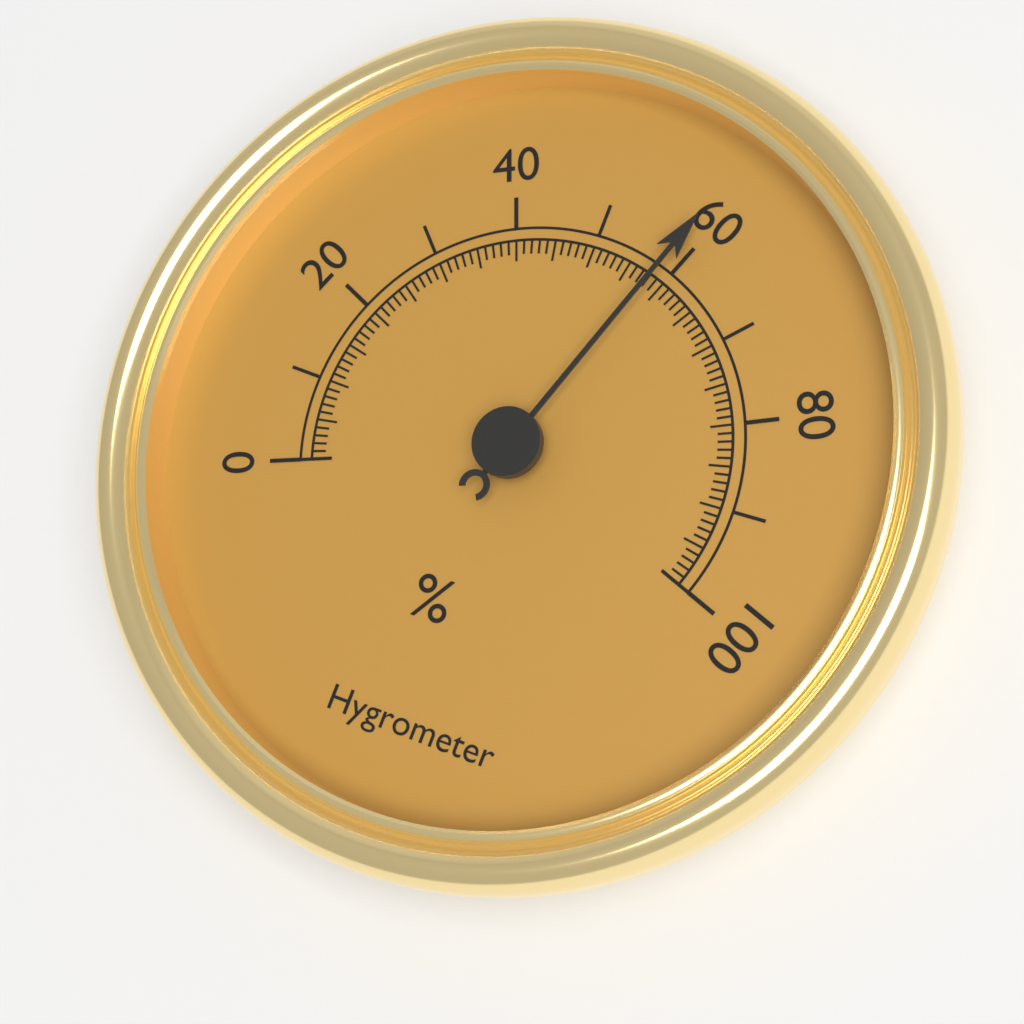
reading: 59 %
